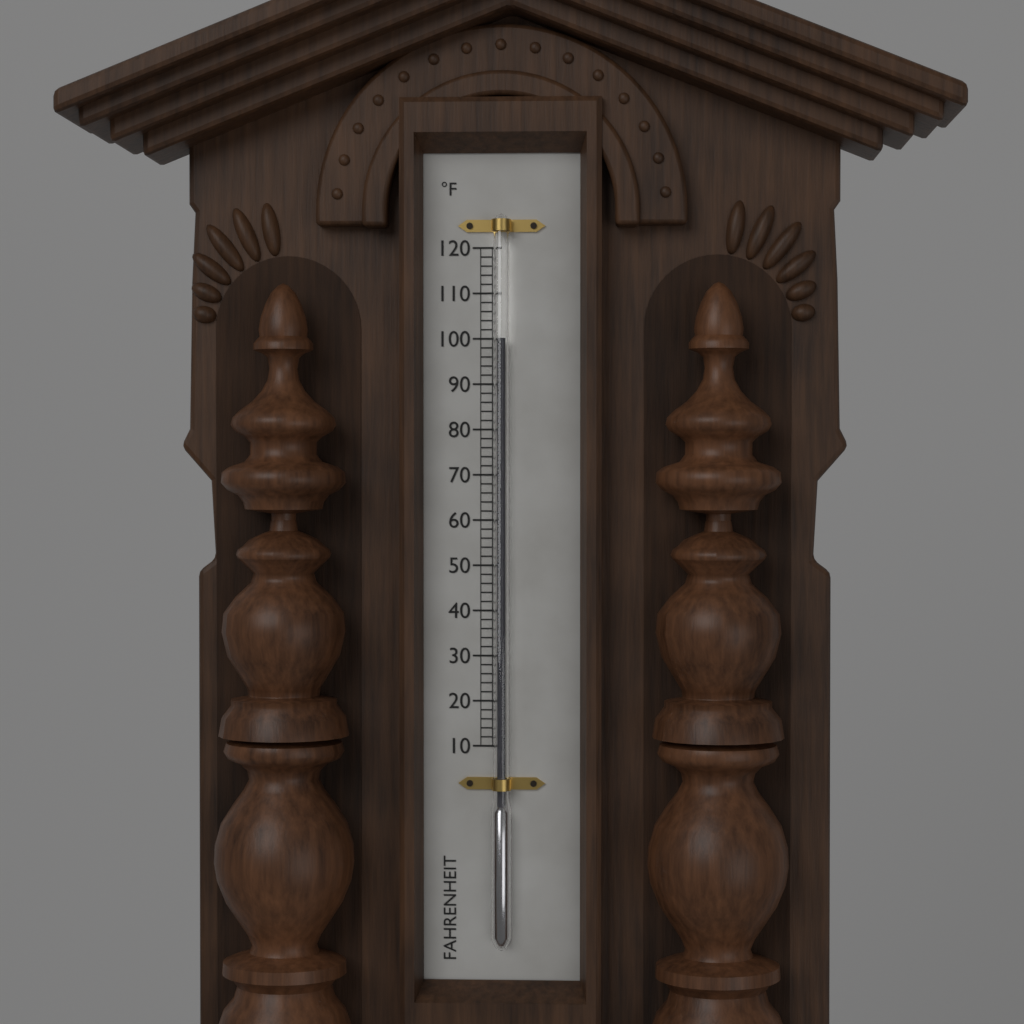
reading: 100 °F
